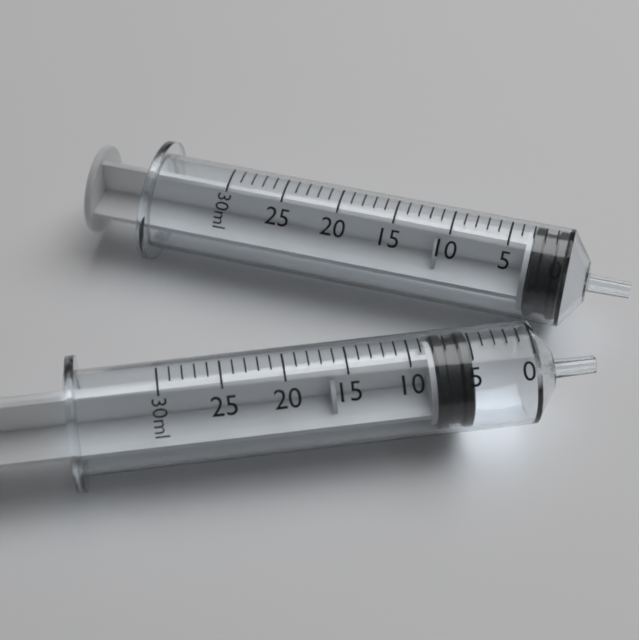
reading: 5 ml
